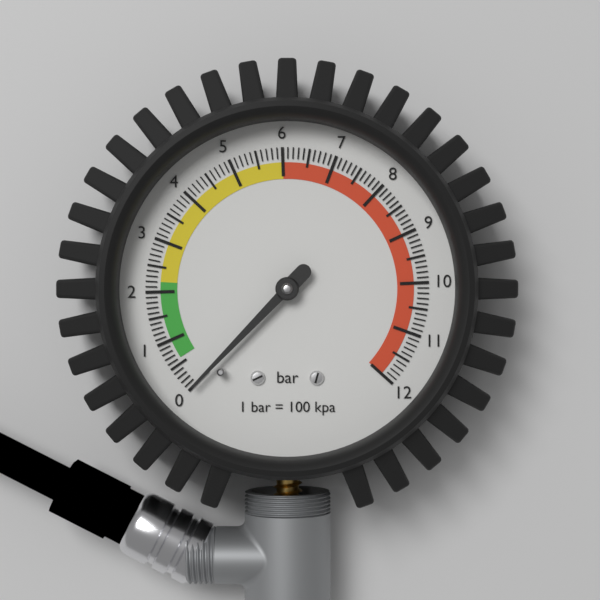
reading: 0.0 bar
